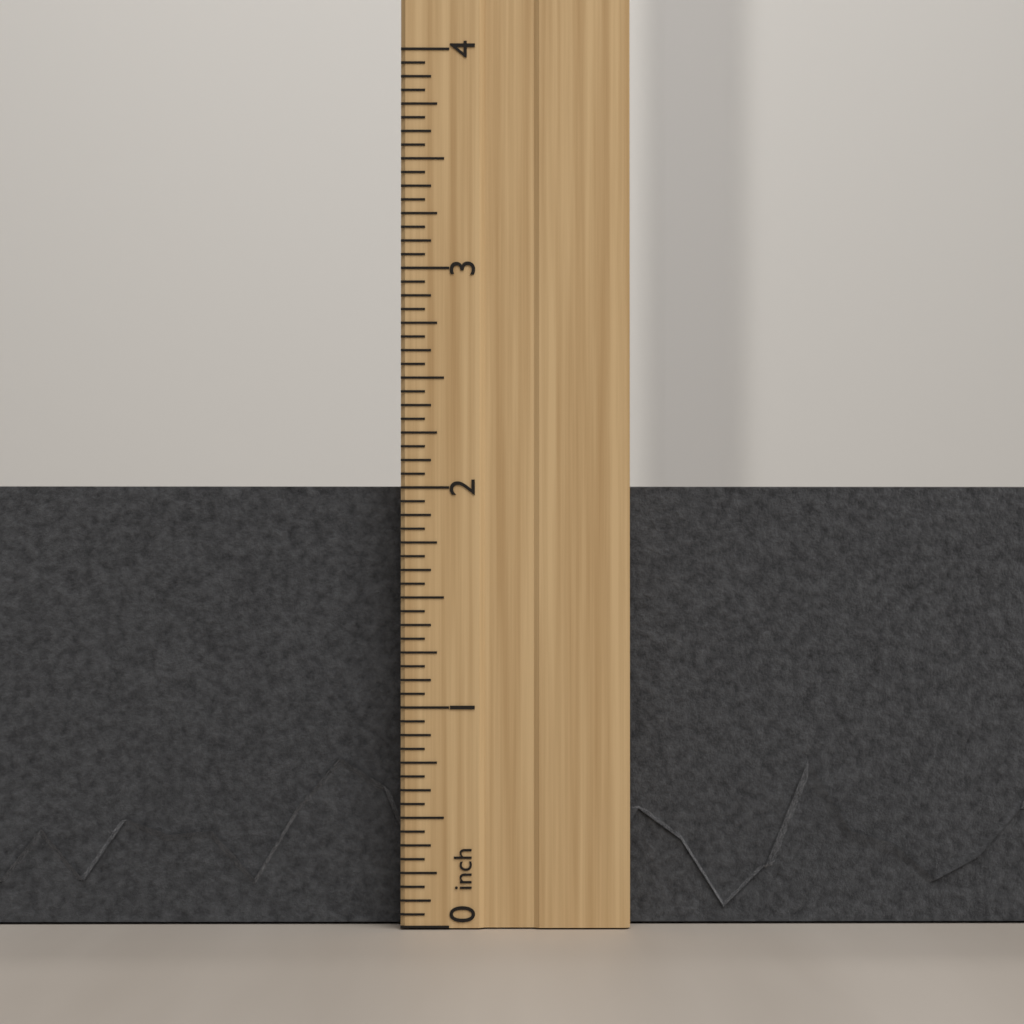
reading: 2.0625 inch
